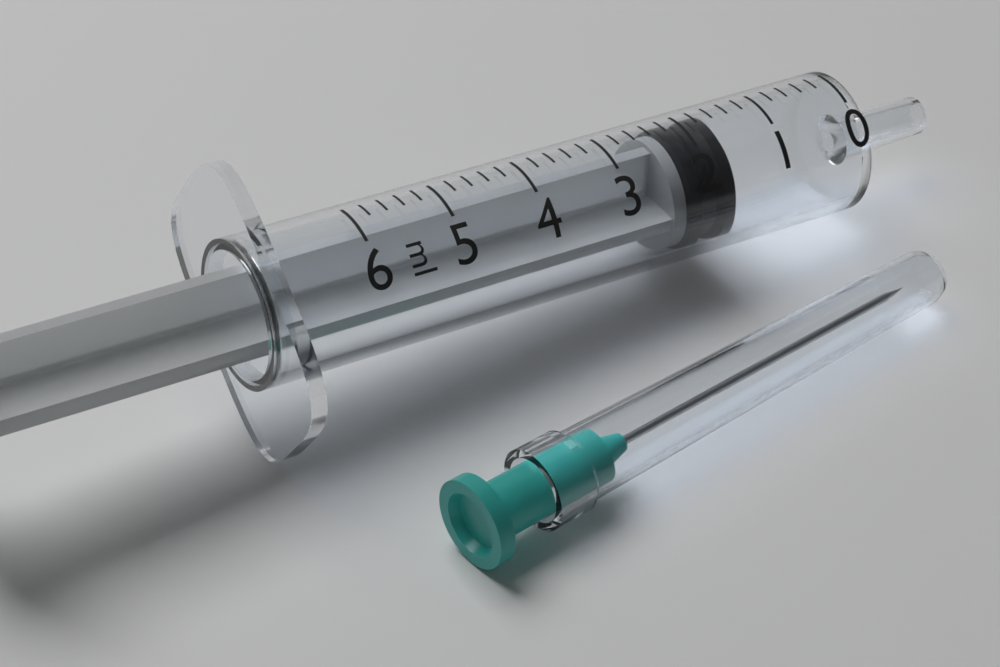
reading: 1.6 ml
